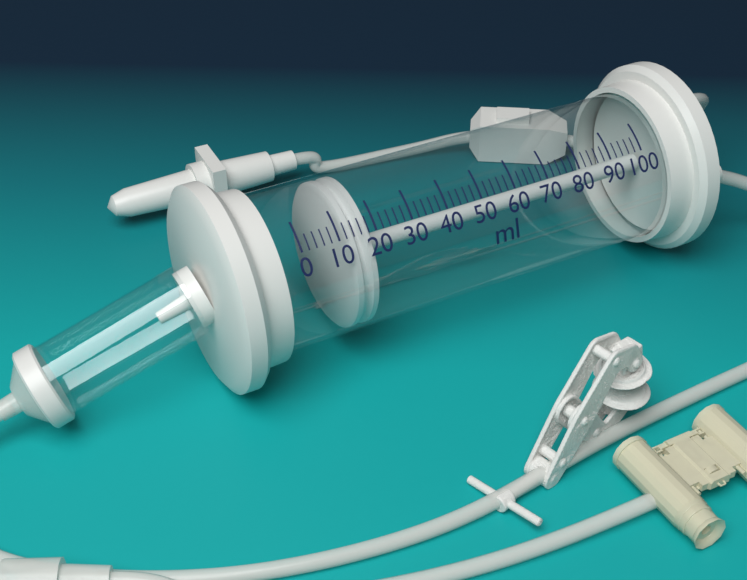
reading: 12 ml
